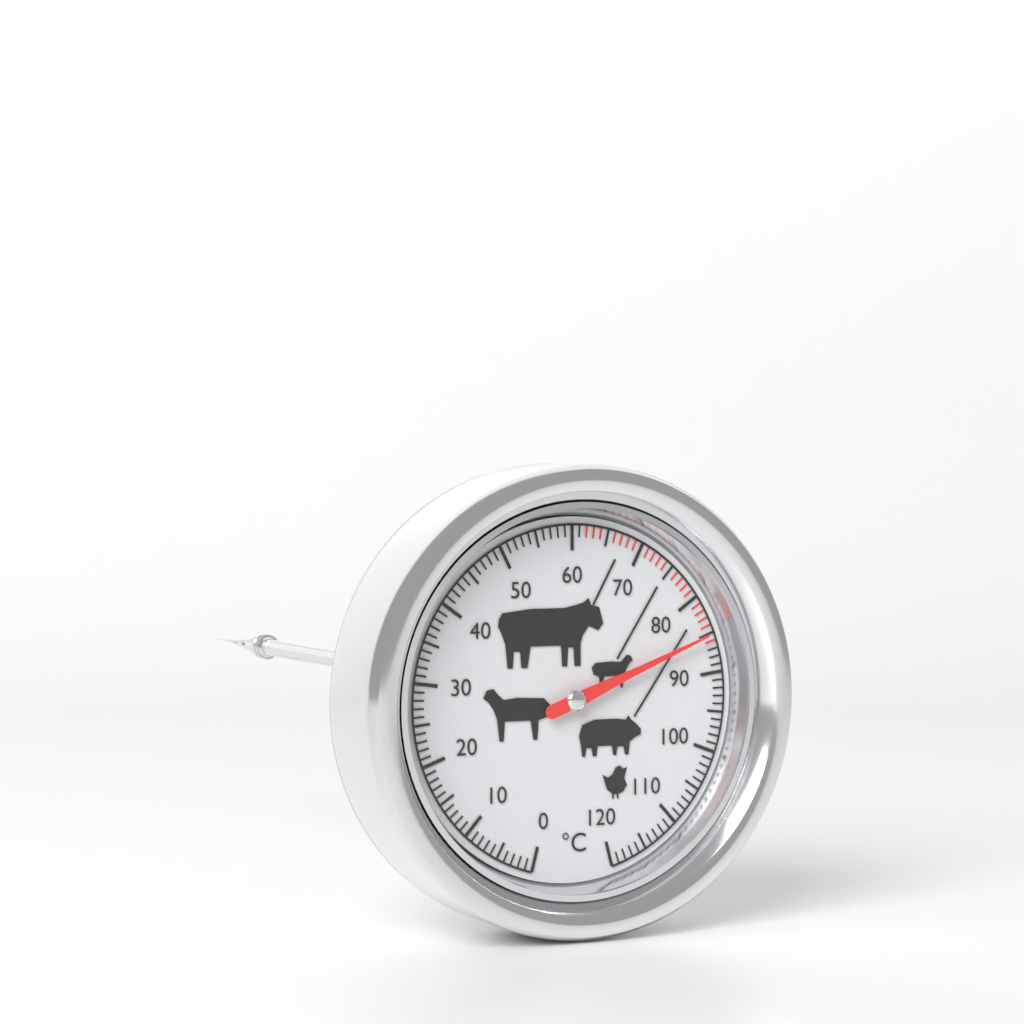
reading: 85 °C
